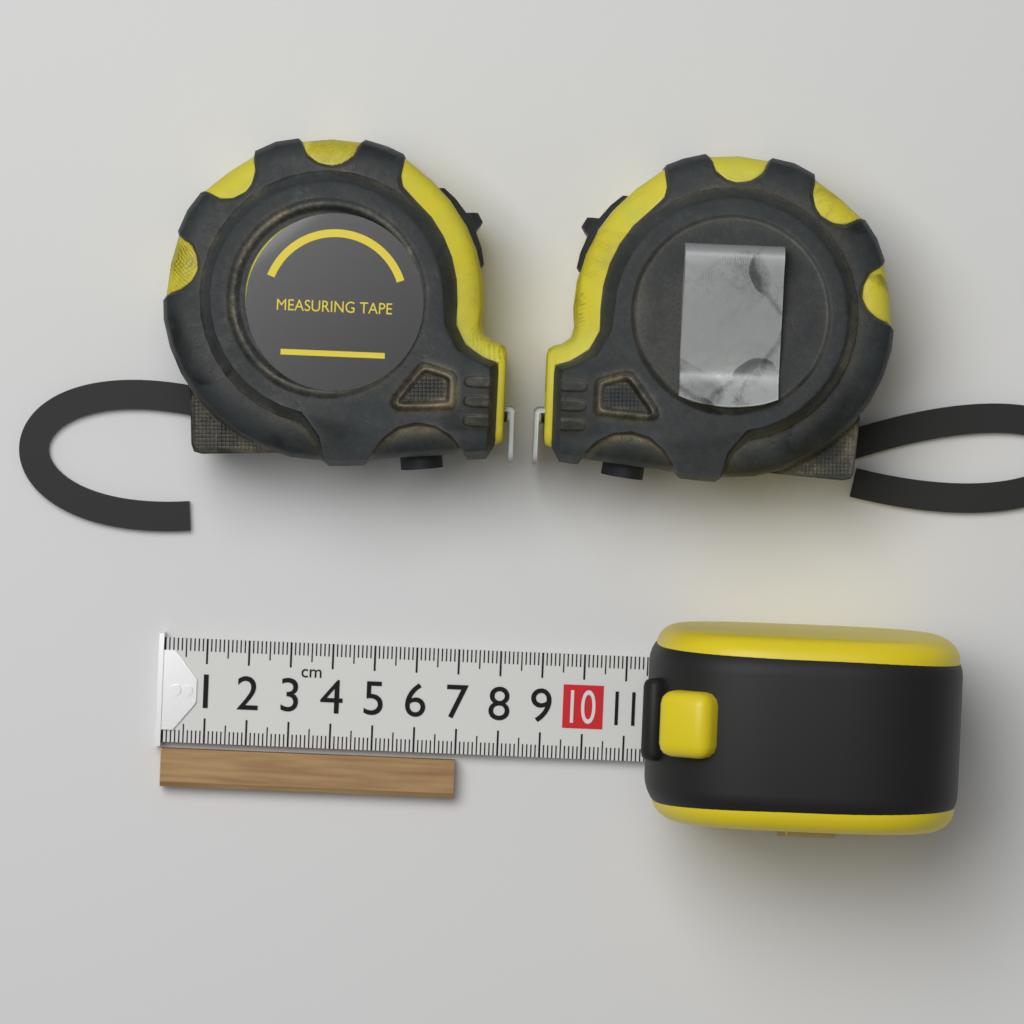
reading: 7.0 cm
